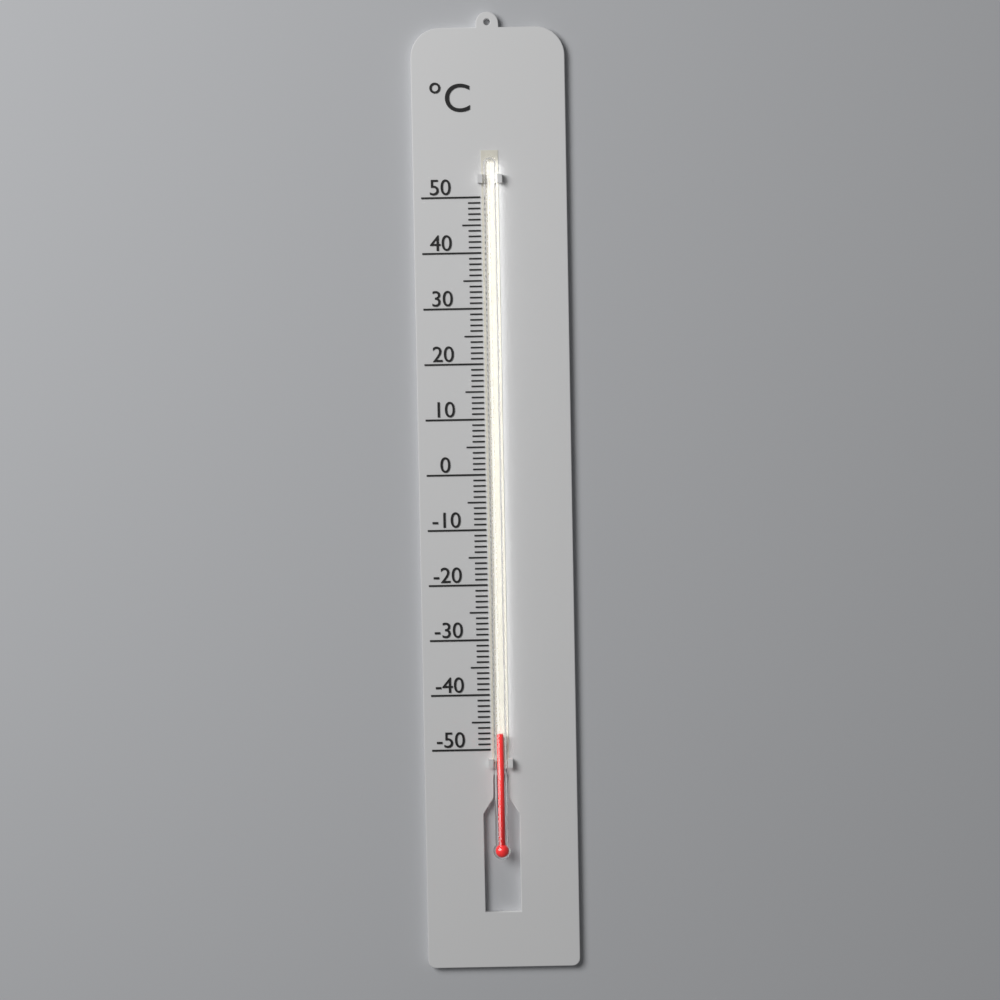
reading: -47 °C
